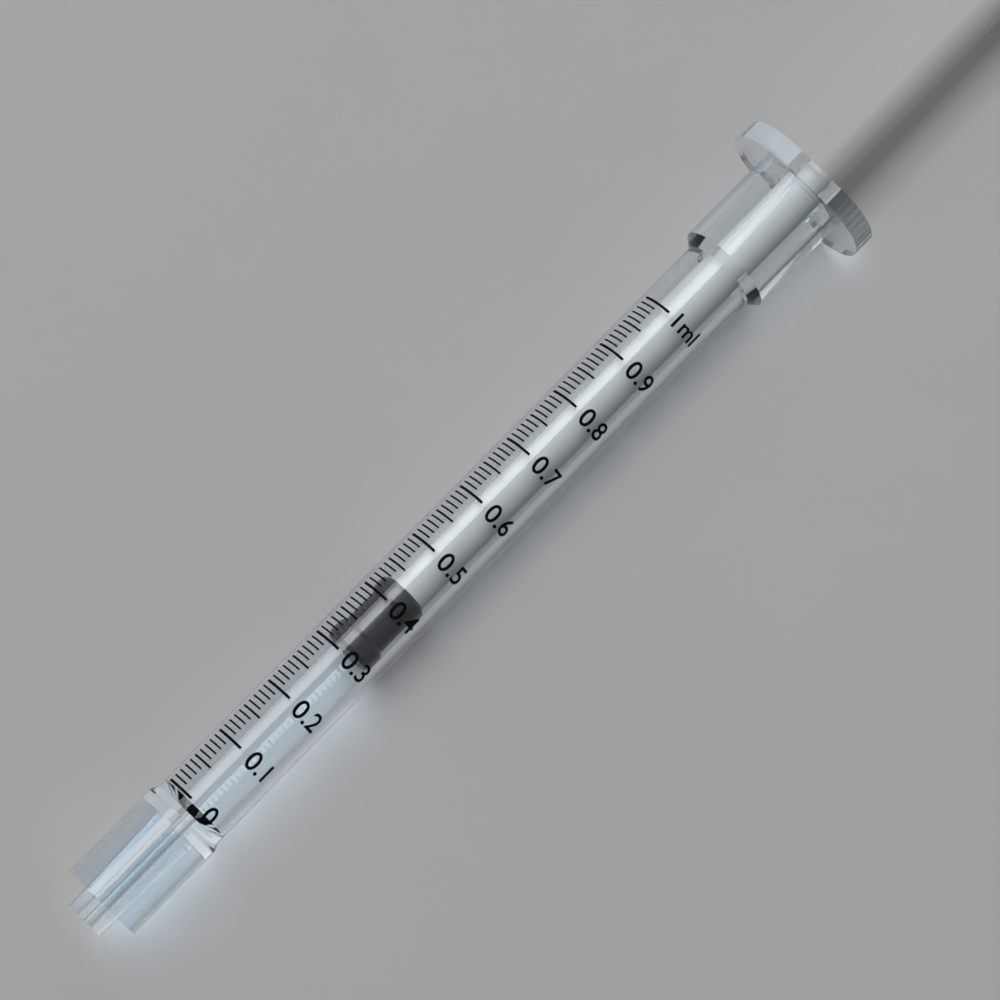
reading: 0.31 ml
